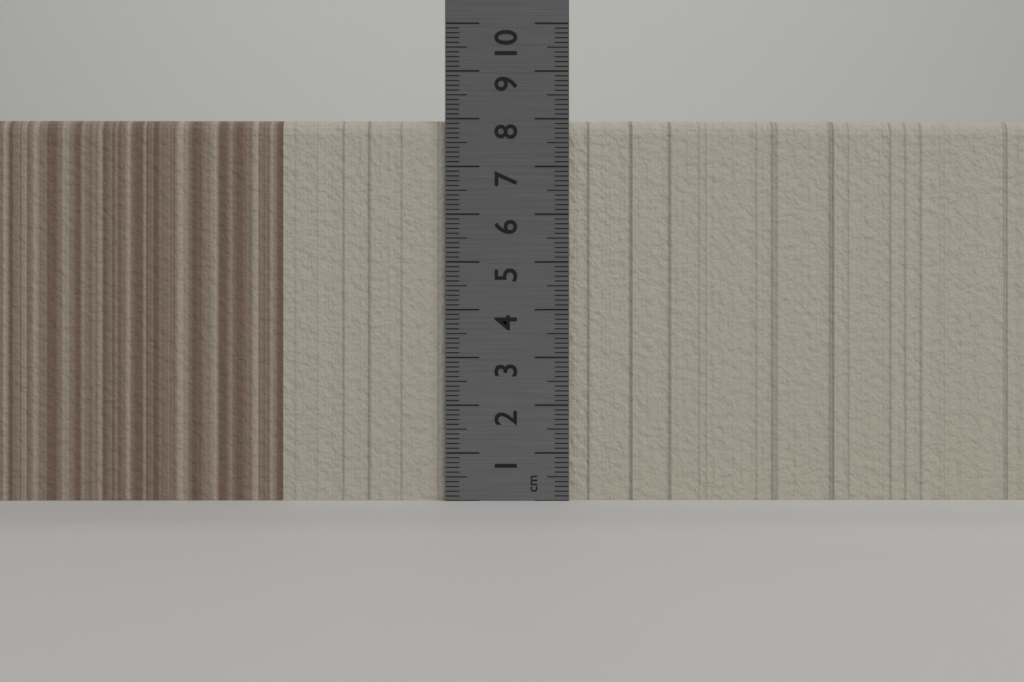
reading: 8.0 cm
